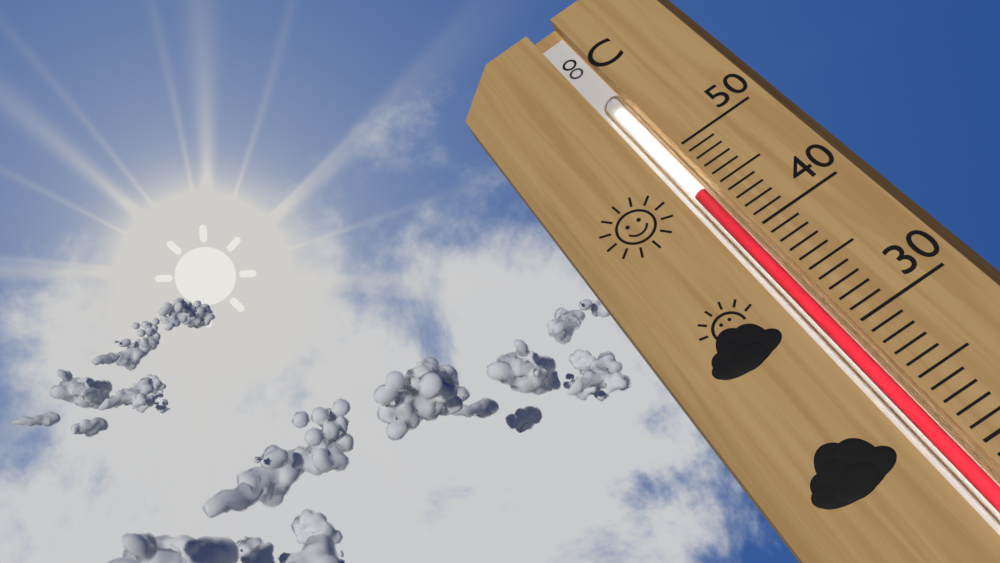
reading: 45 °C
